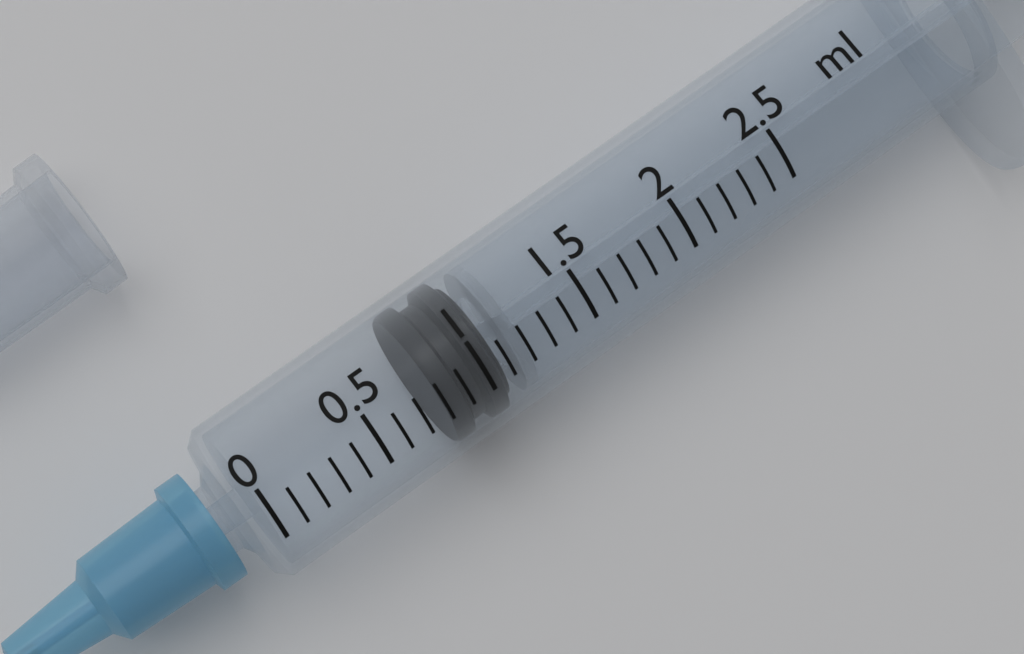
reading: 0.8 ml
